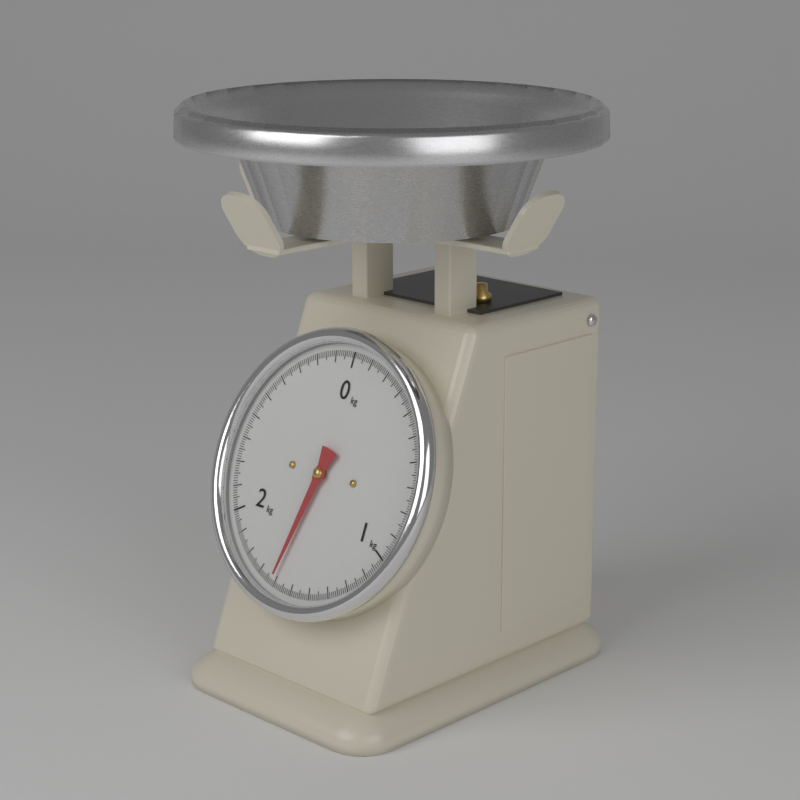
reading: 1.61 kg
